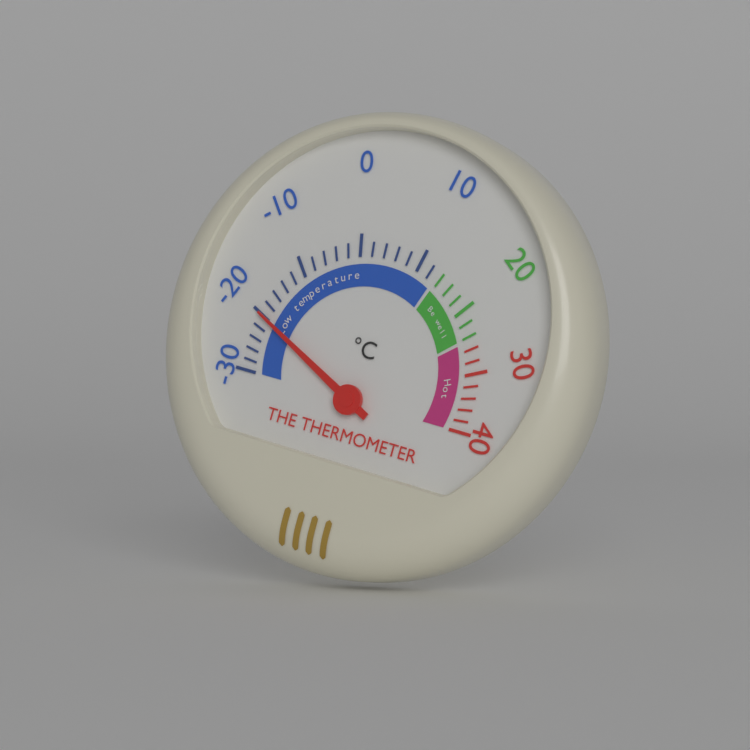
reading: -20 °C
